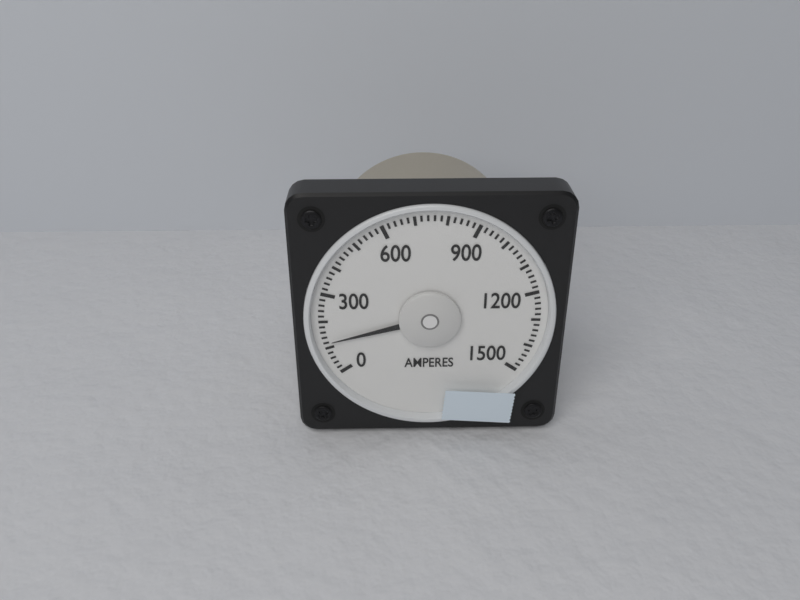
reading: 120 A
